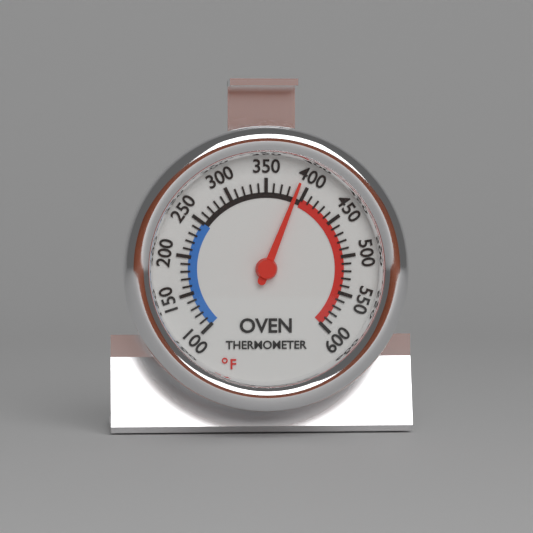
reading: 390 °F
